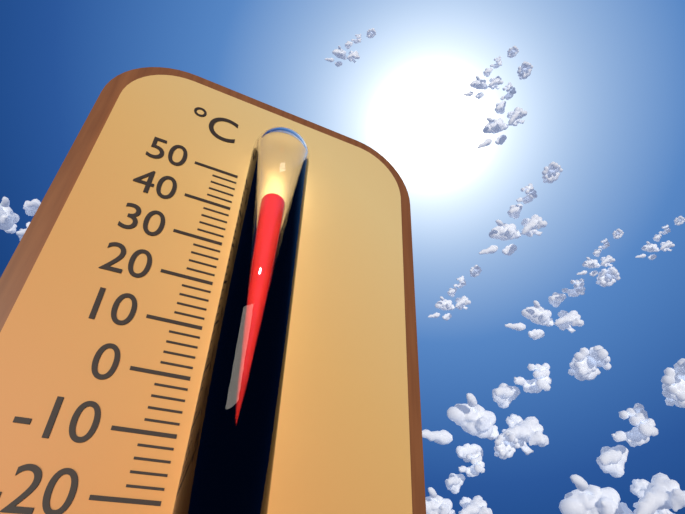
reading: 40 °C
